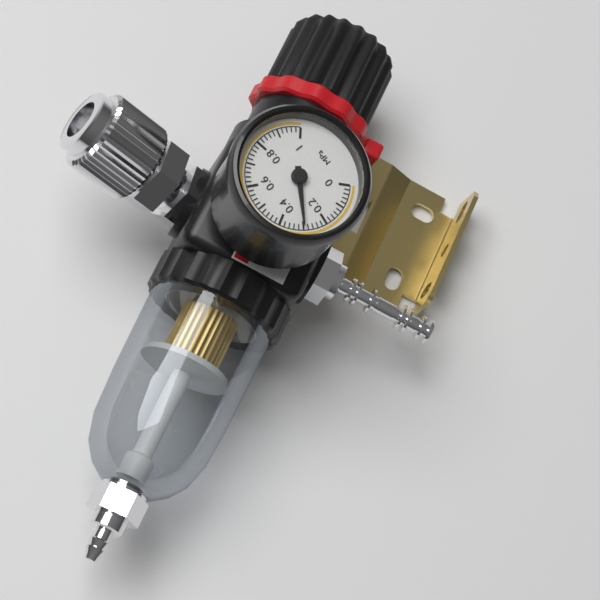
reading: 0.30 MPa
